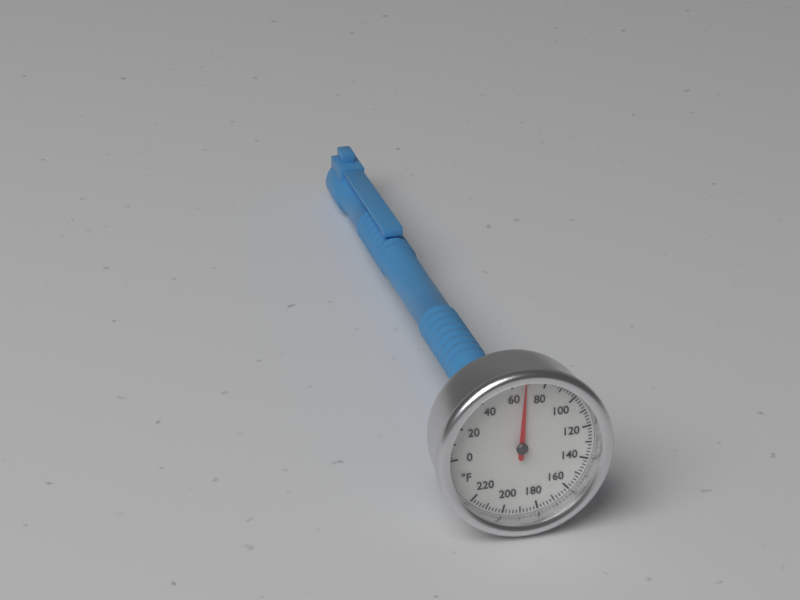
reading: 68 °F
